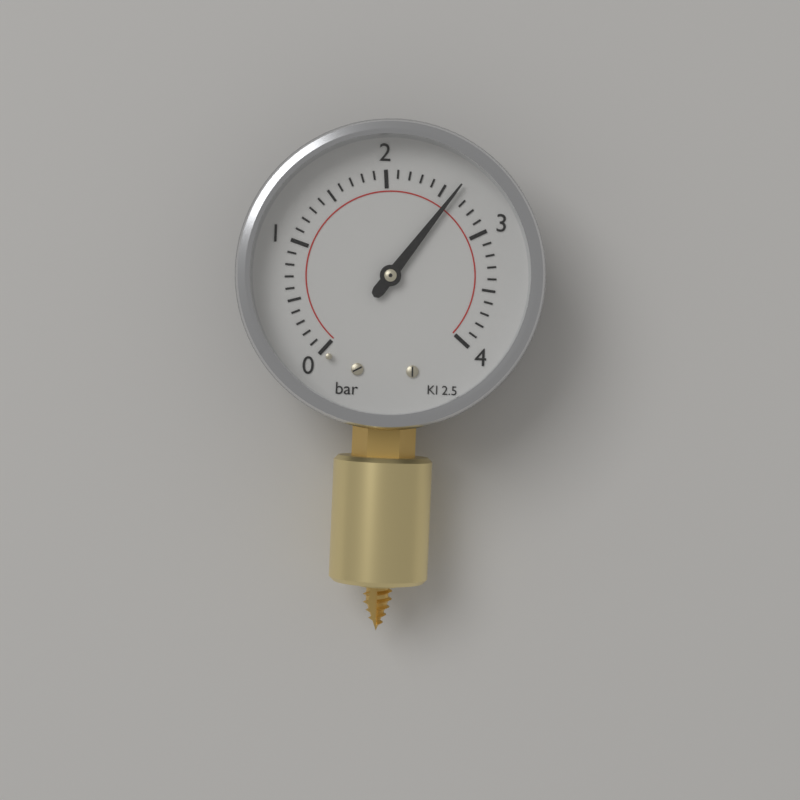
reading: 2.6 bar
